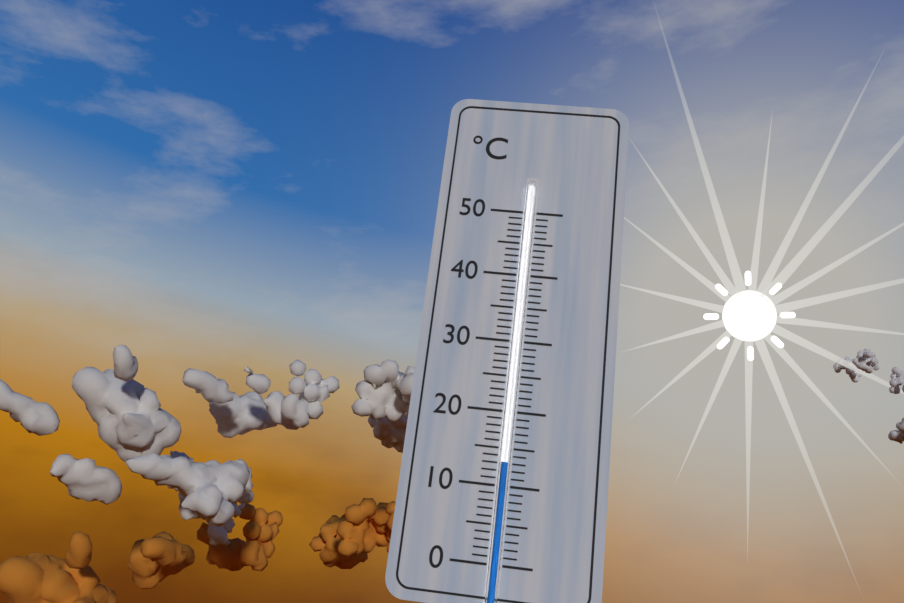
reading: 13 °C
